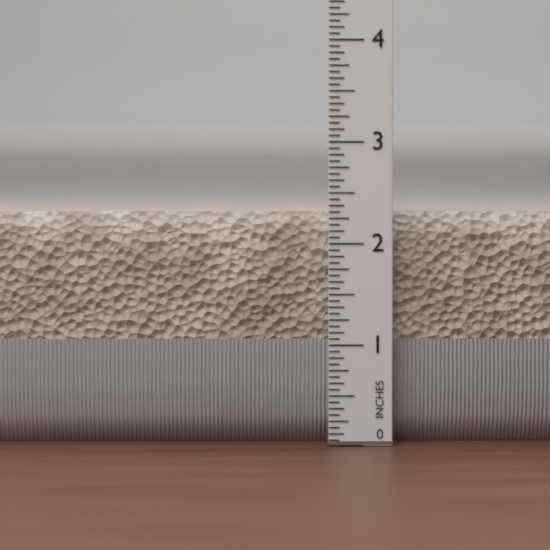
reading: 2.3125 in
